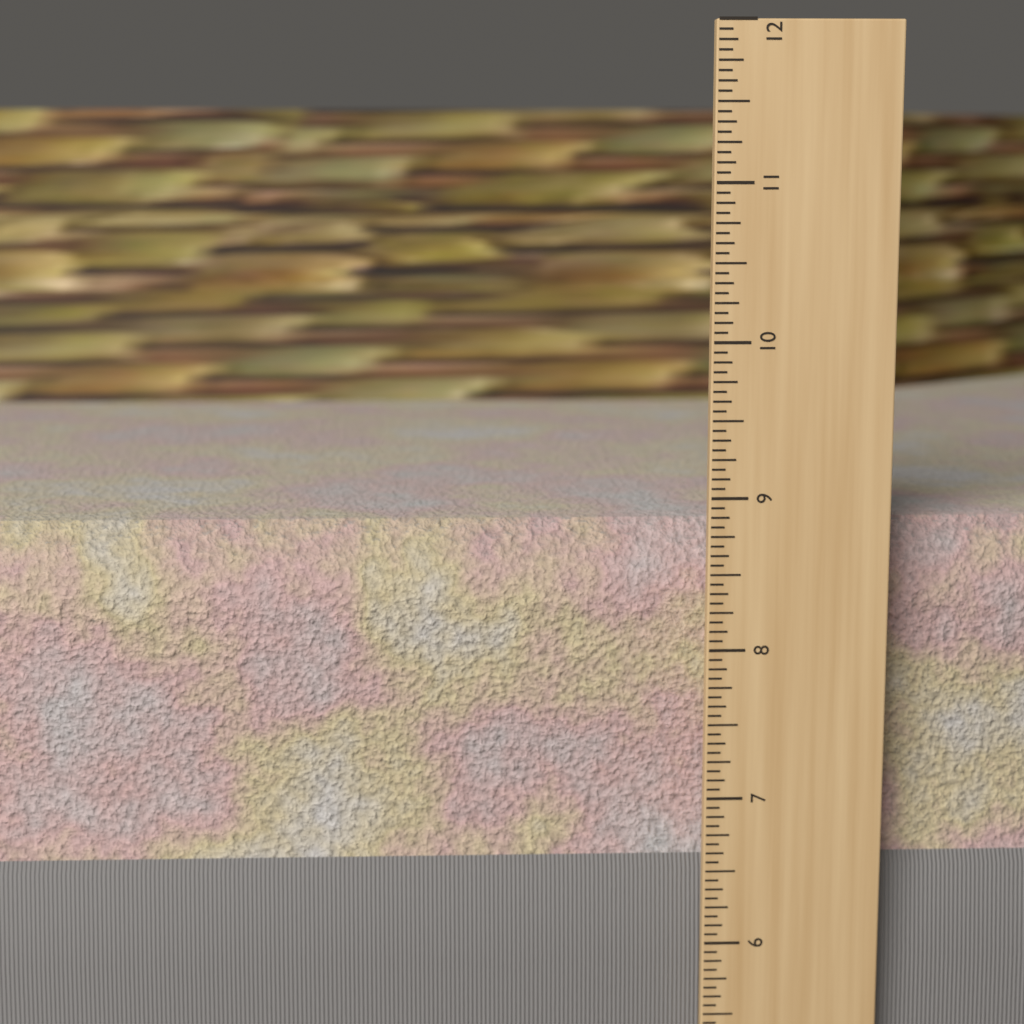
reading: 8.8125 in
